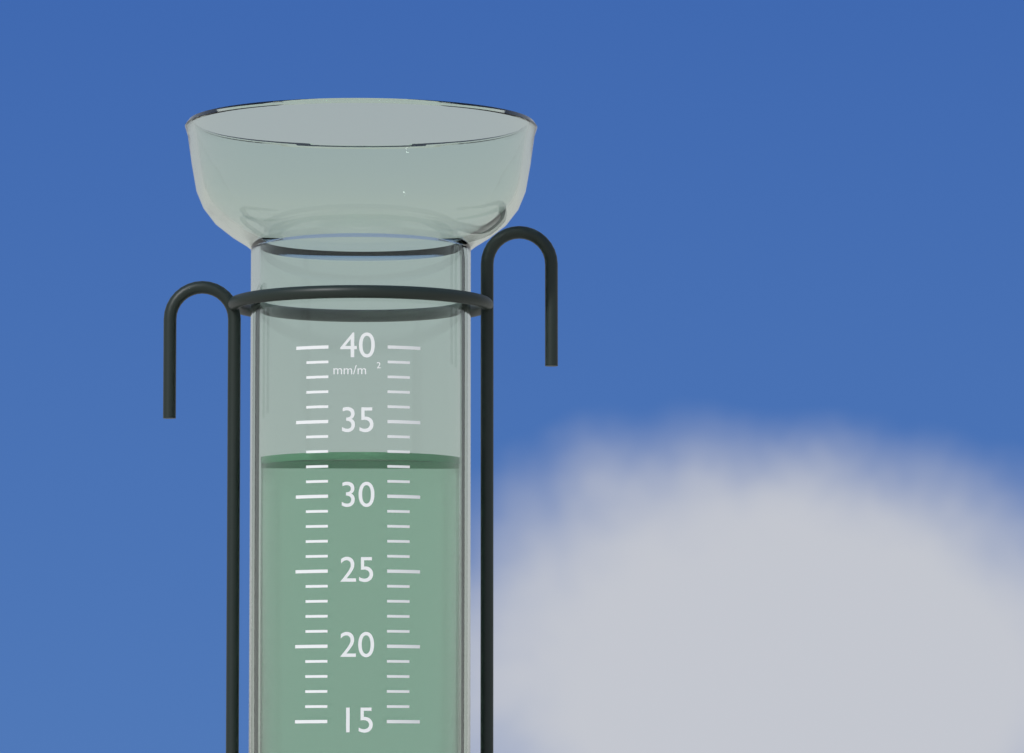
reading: 33 mm/m²
